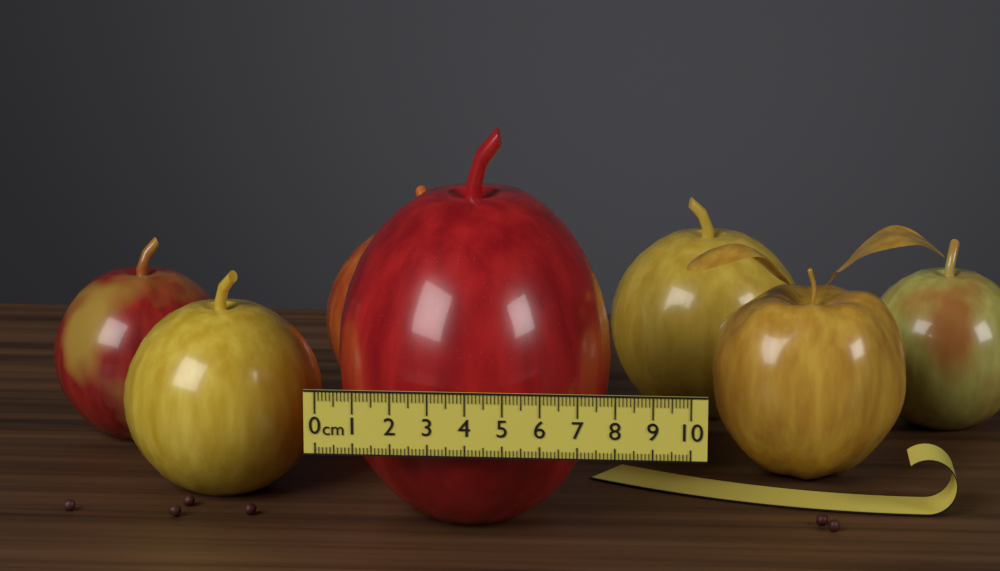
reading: 7.7 cm
